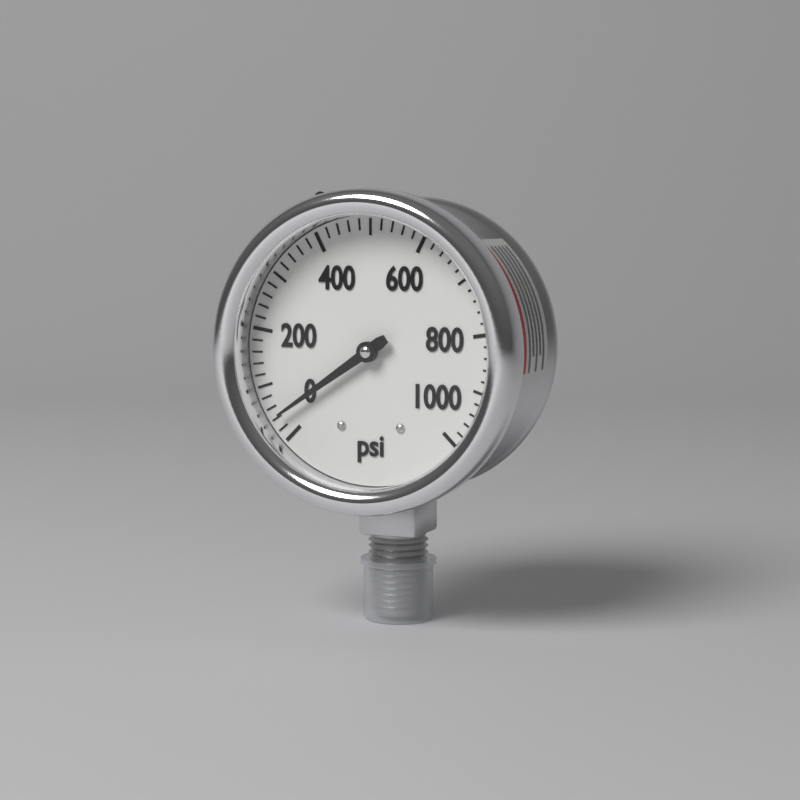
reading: 40 psi
